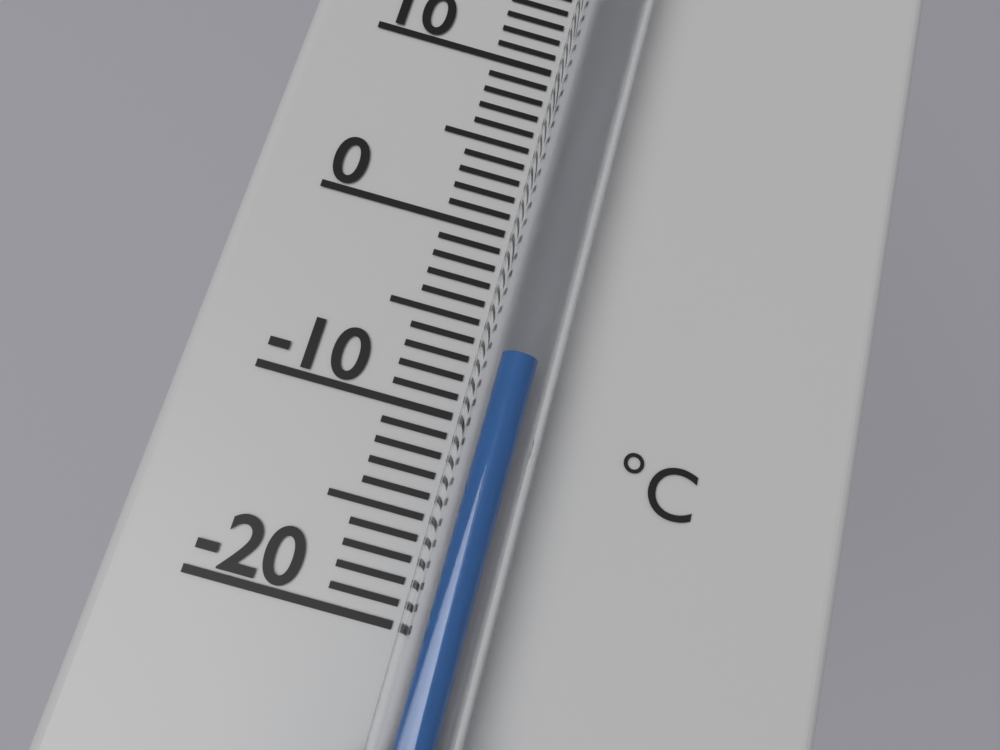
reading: -7 °C
